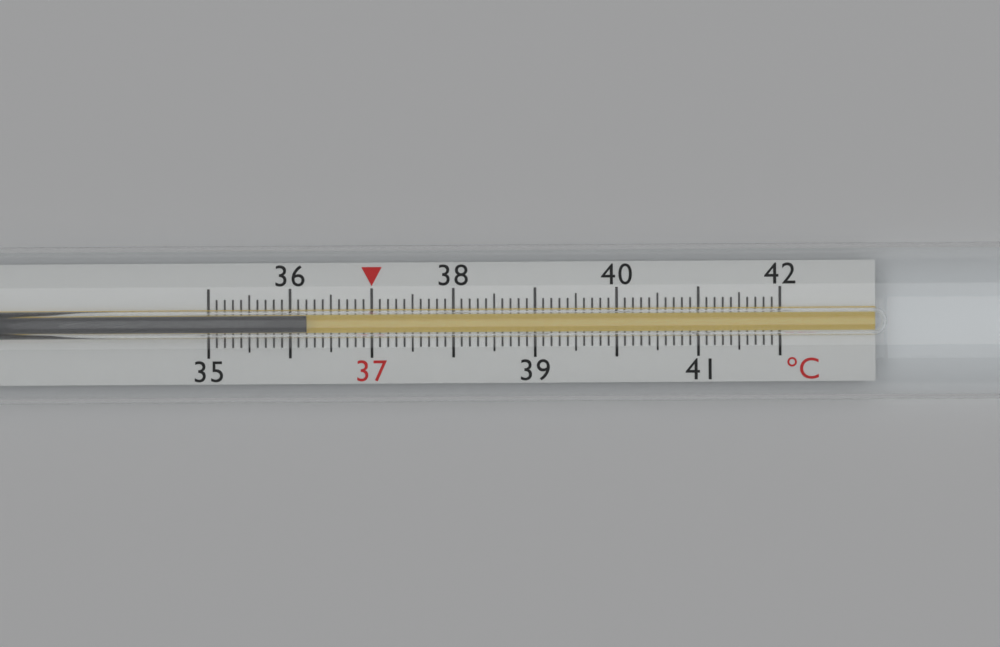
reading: 36.2 °C
